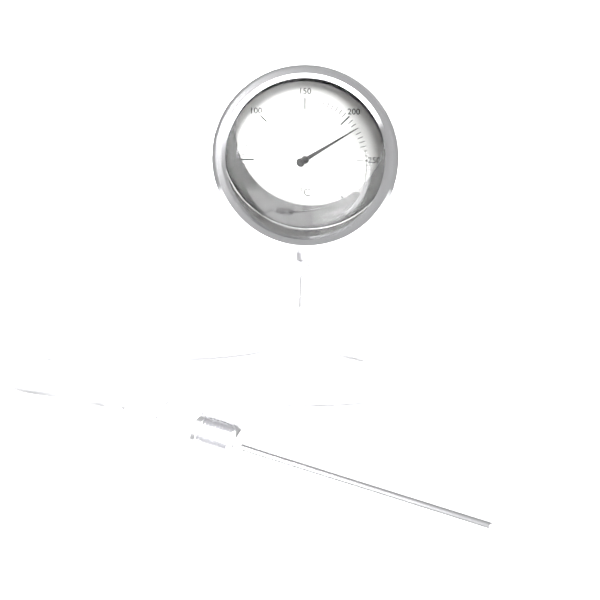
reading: 215 °C
